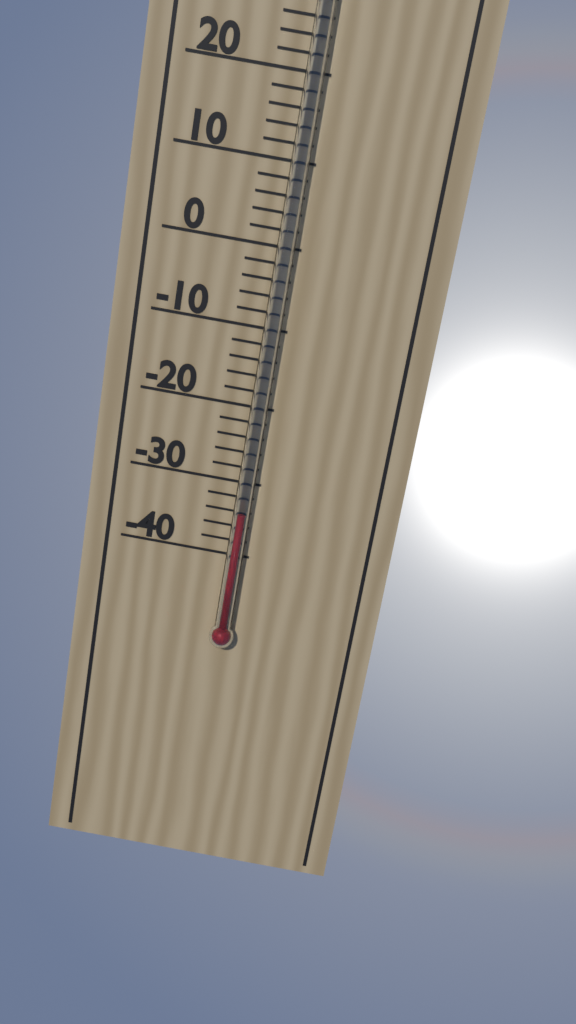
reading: -34 °C
